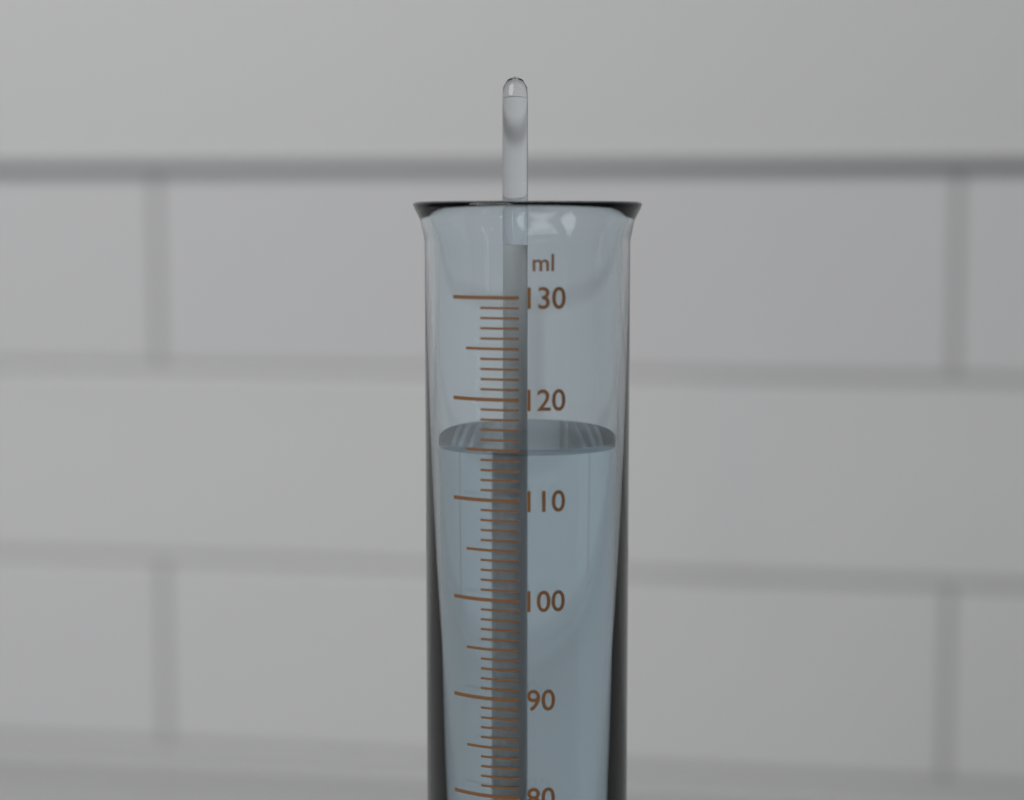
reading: 115 ml
